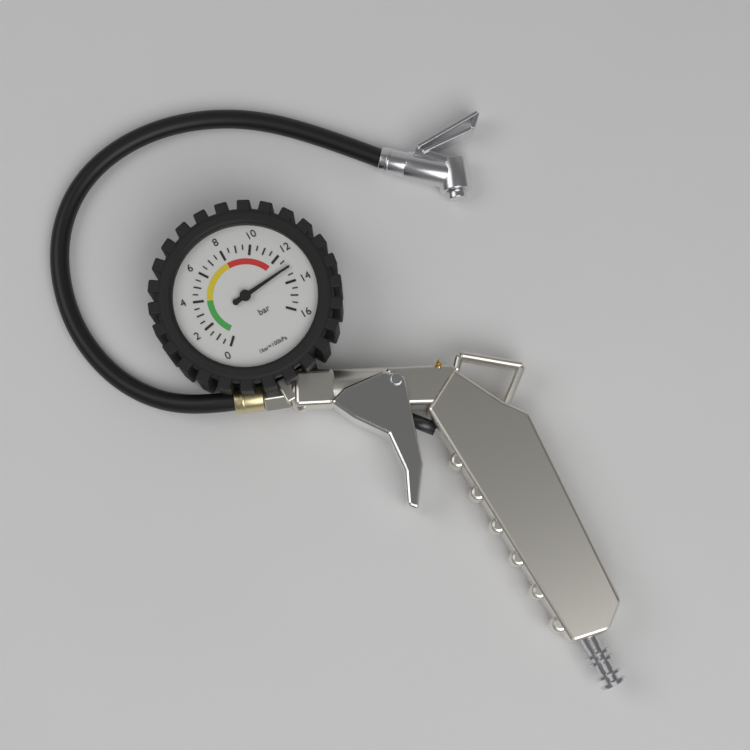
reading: 13.0 bar
